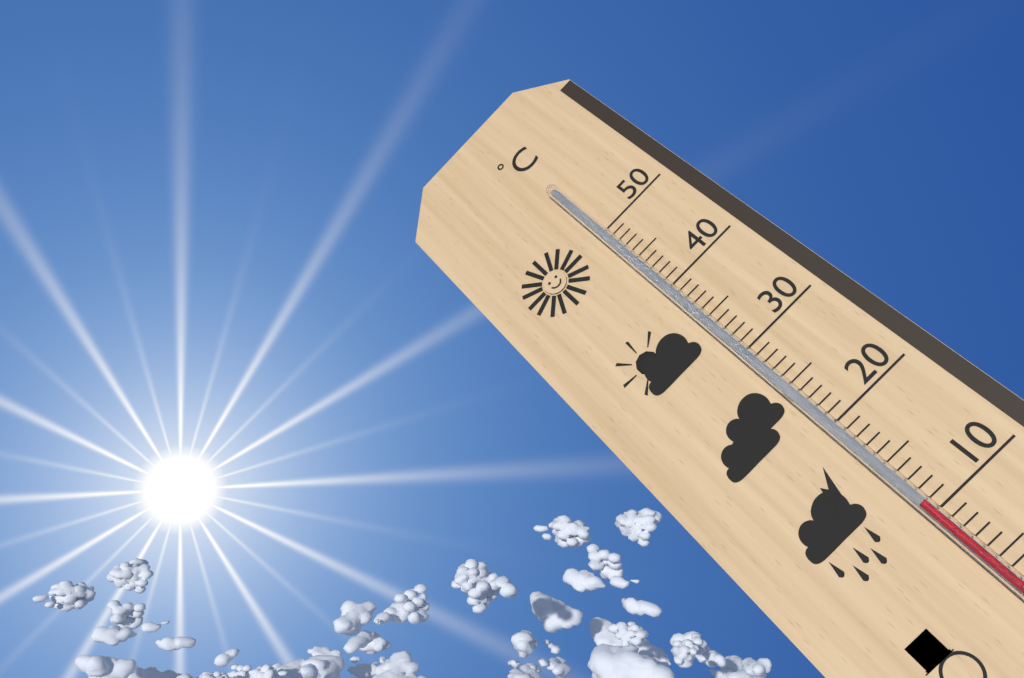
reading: 11 °C
